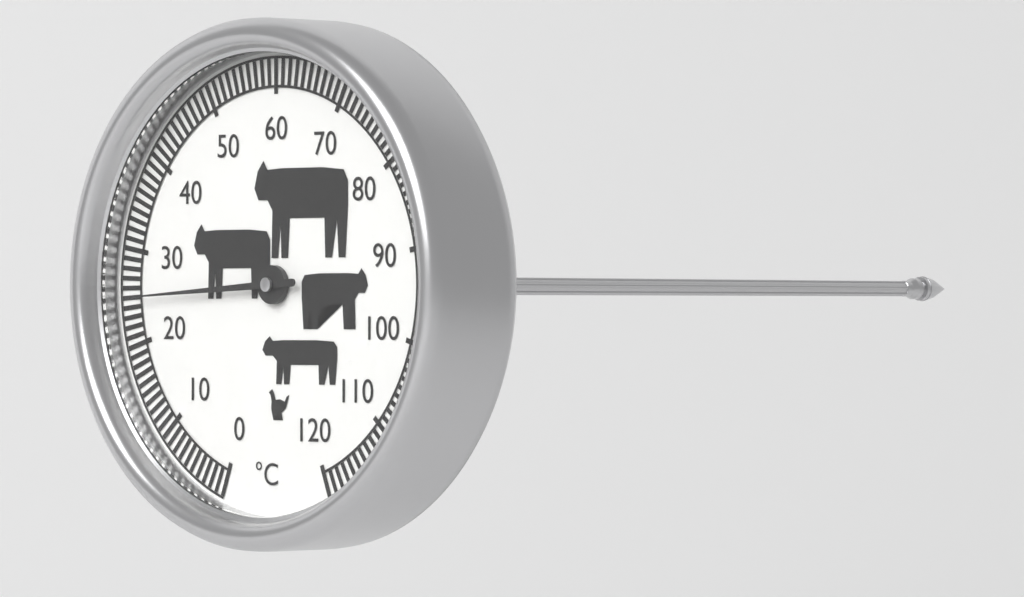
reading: 25 °C
